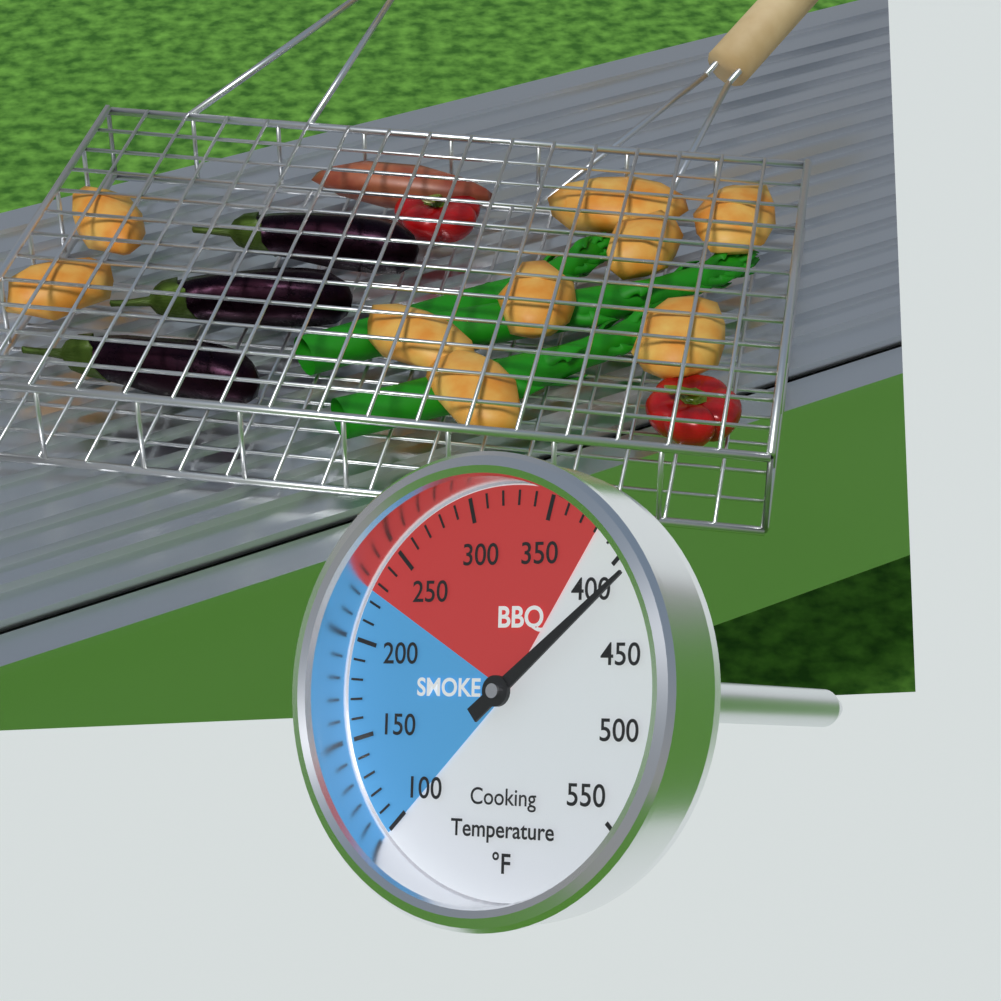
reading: 410 °F
